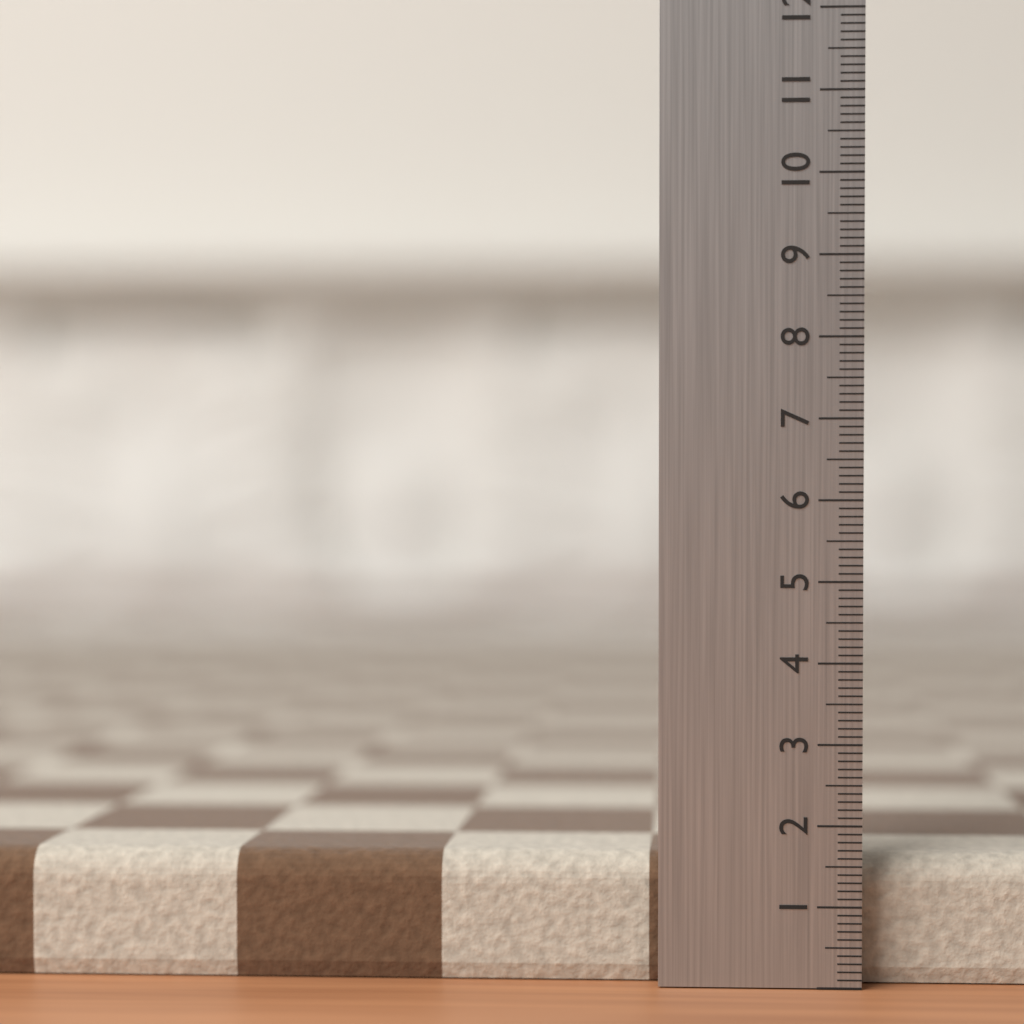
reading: 1.6 (no unit)
